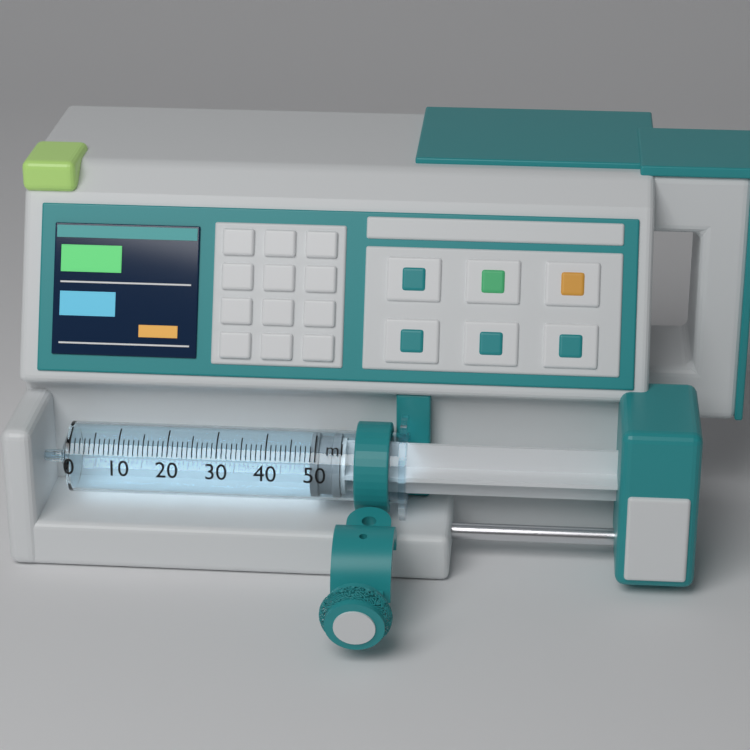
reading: 49 ml
